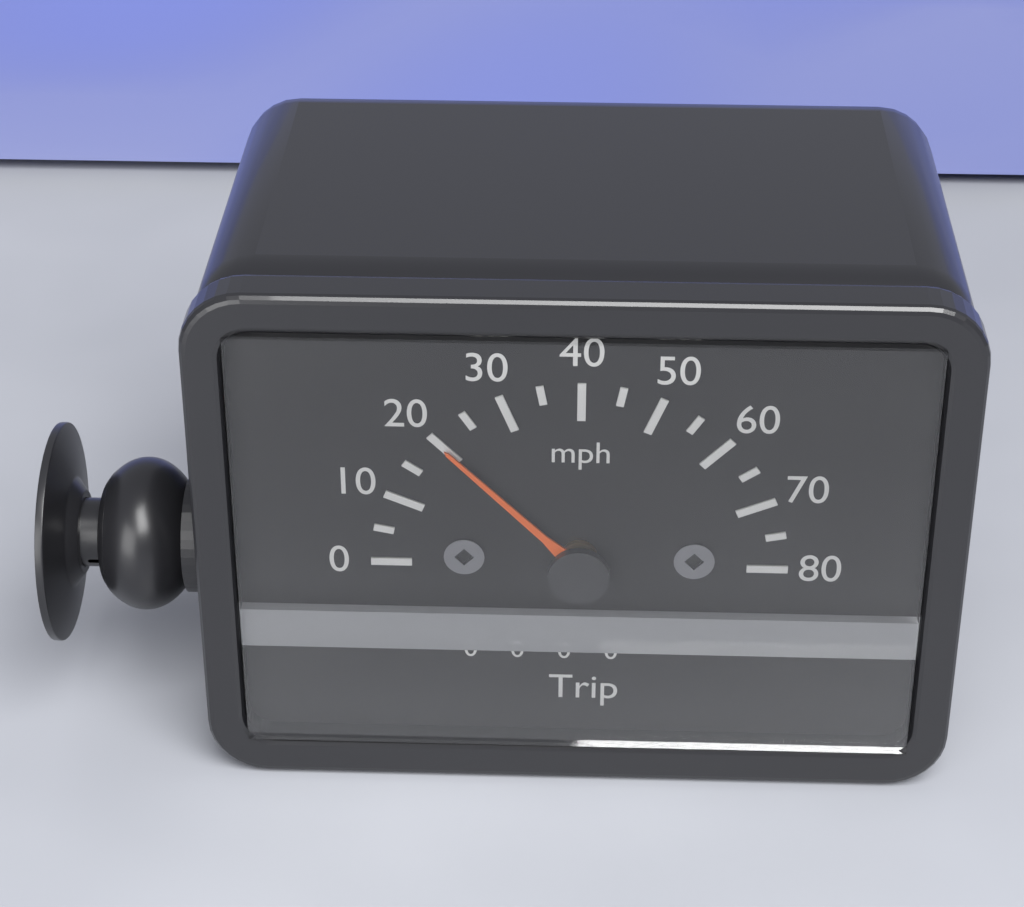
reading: 20 mph
